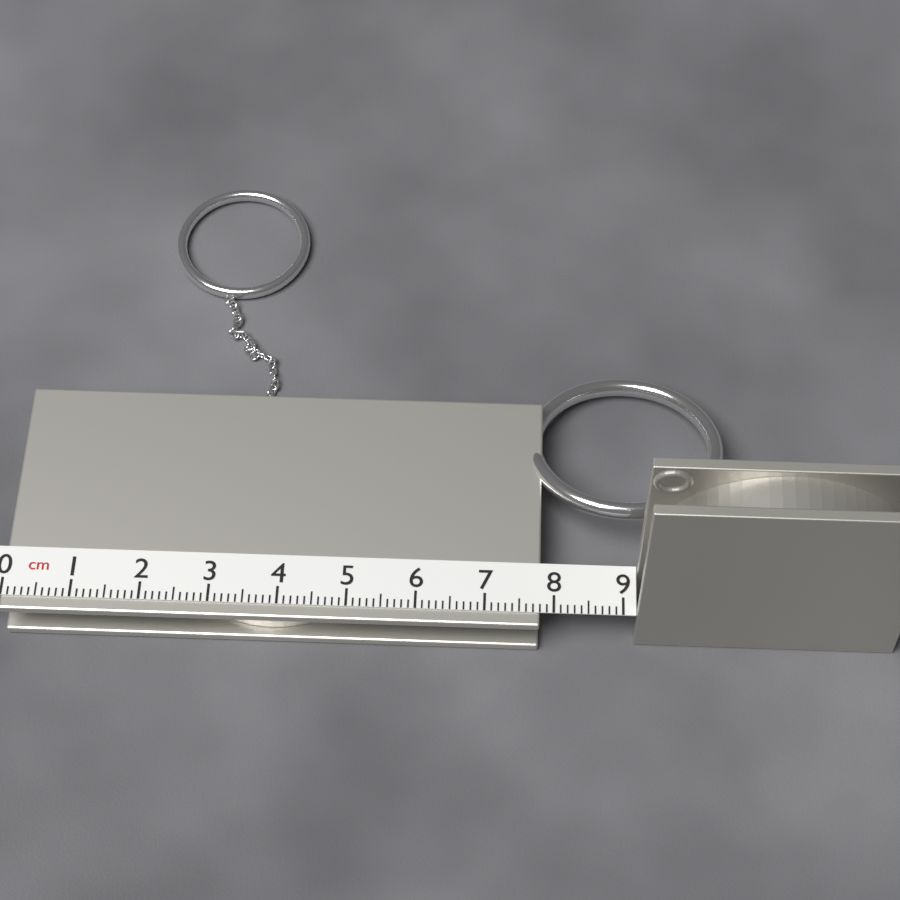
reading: 7.8 cm
